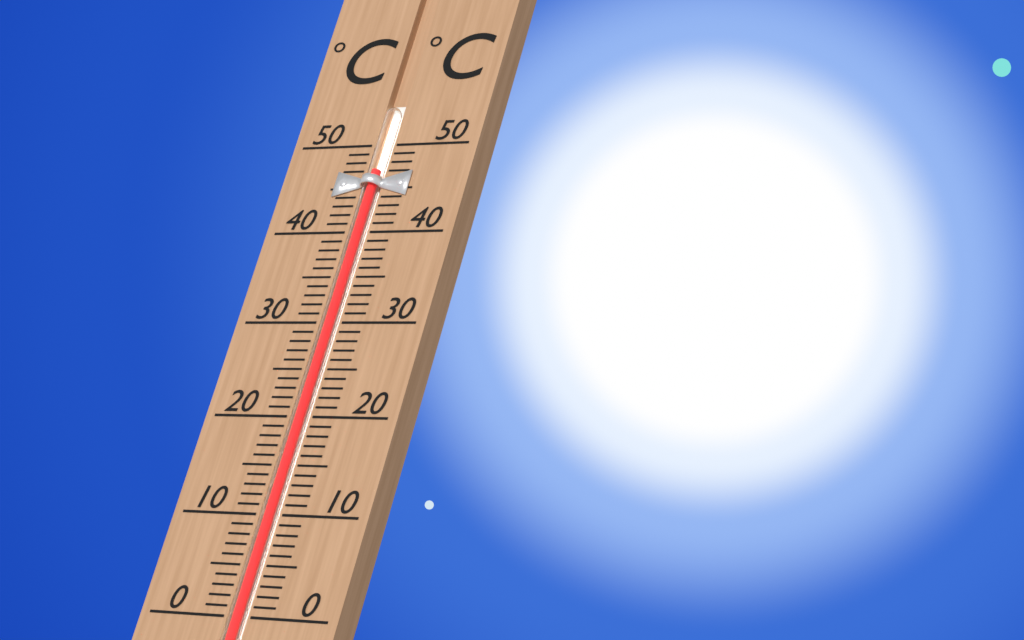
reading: 47 °C
